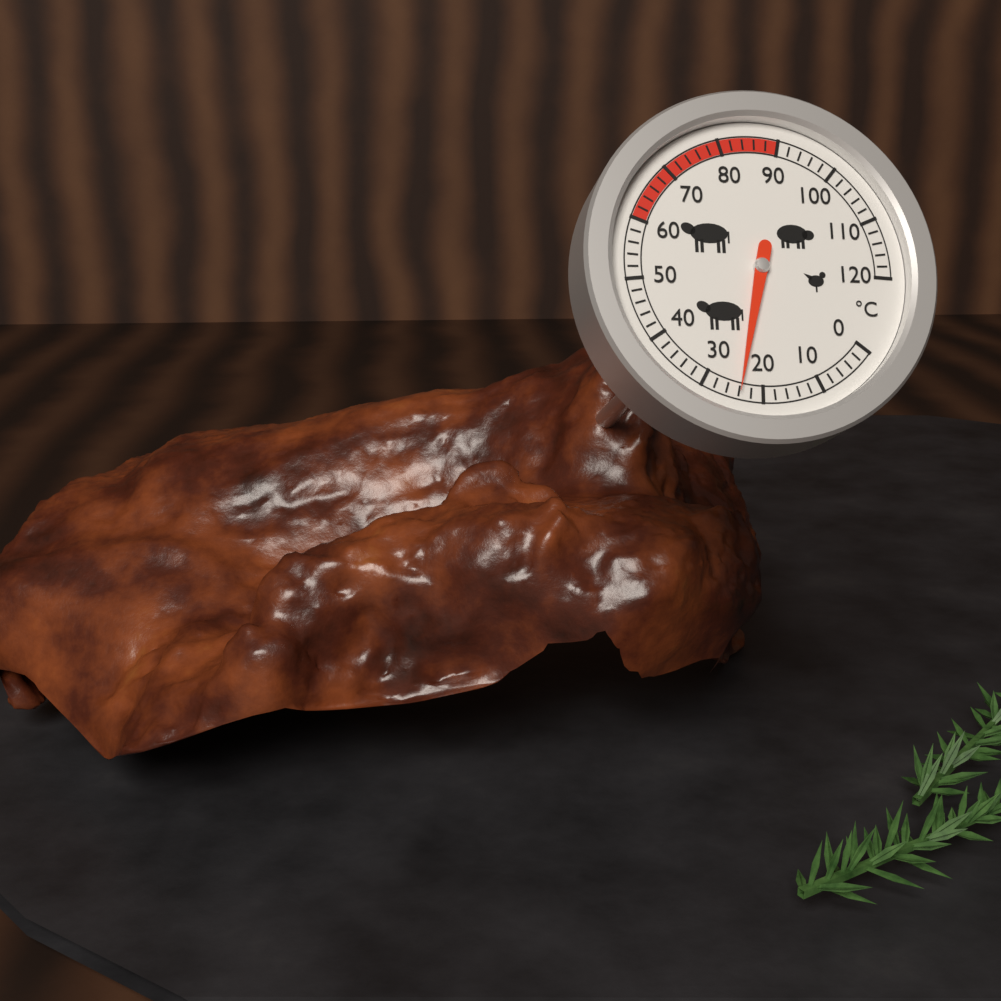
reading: 24 °C
